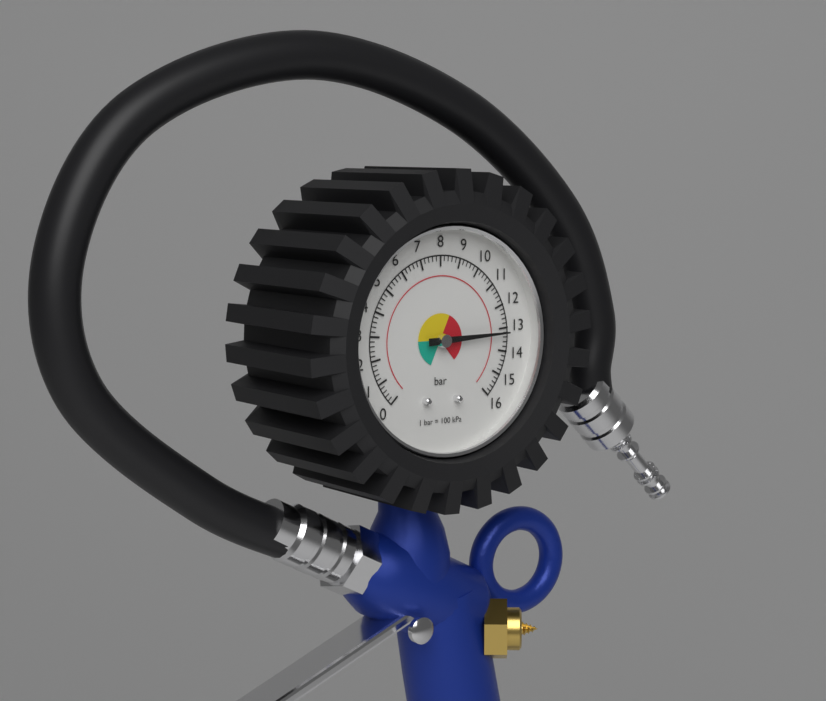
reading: 13.2 bar
